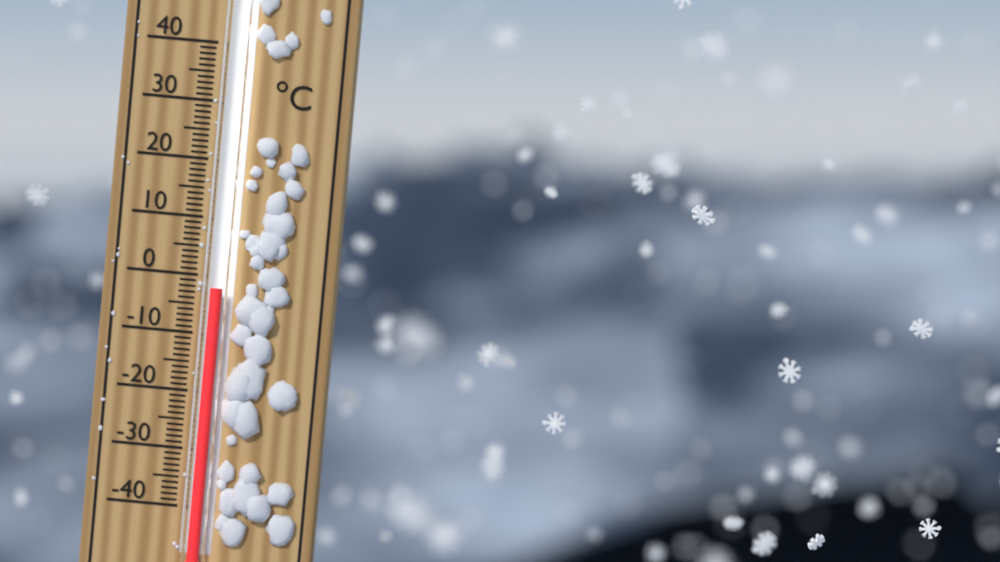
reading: -2 °C
